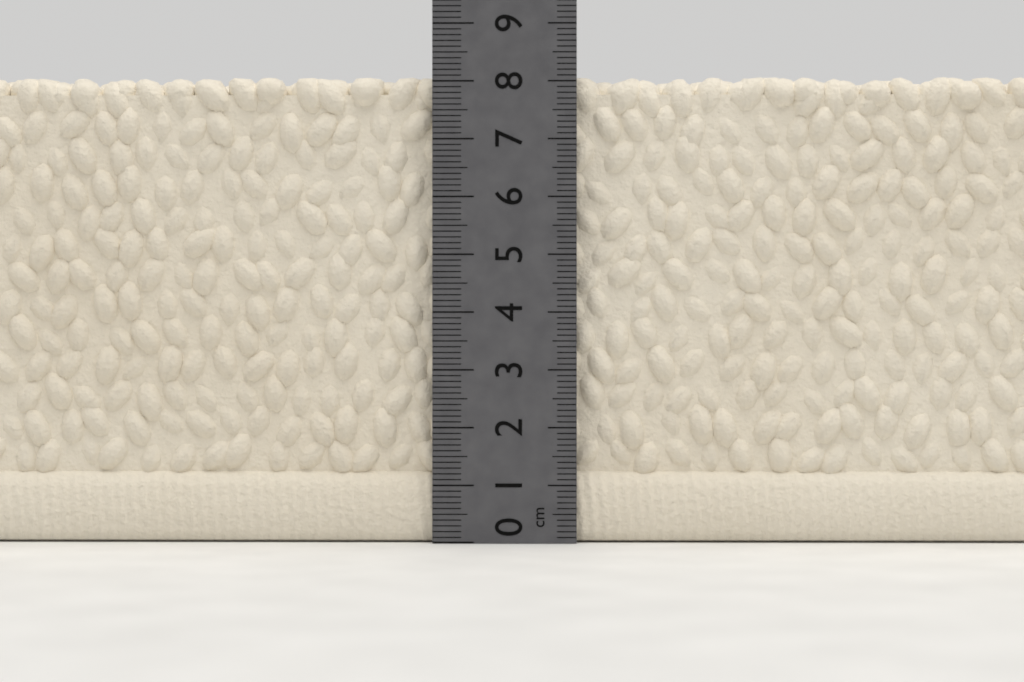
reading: 8.1 cm
